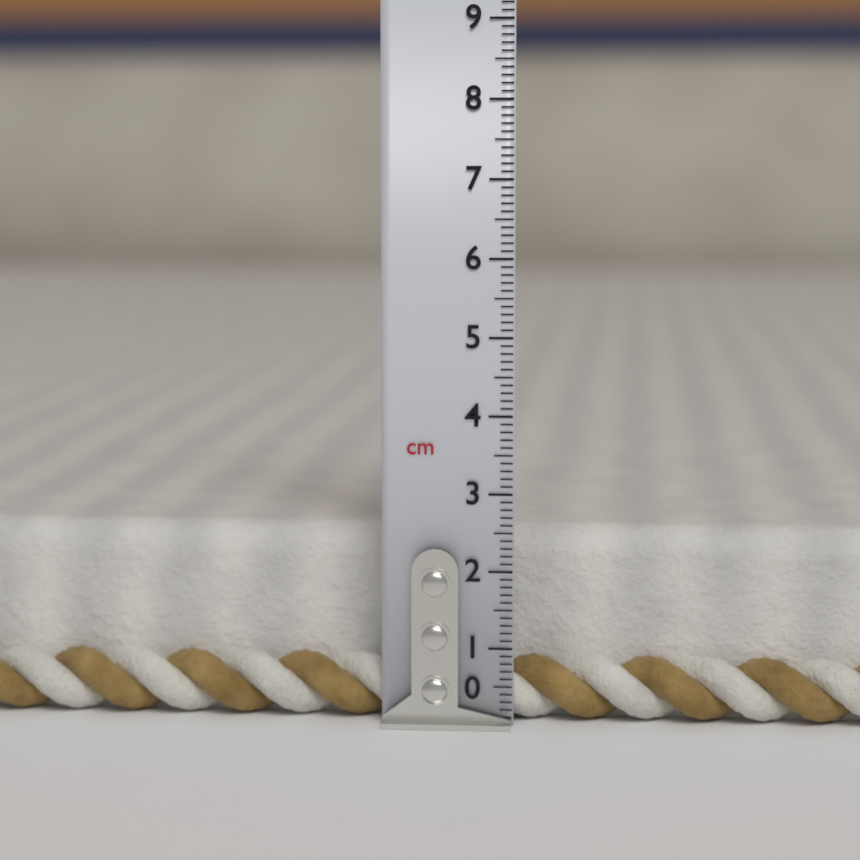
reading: 2.5 cm
